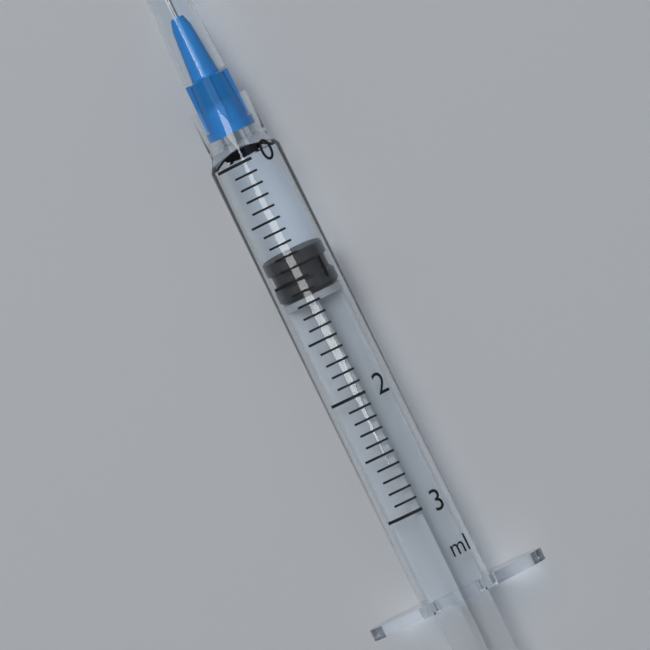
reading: 0.8 ml
